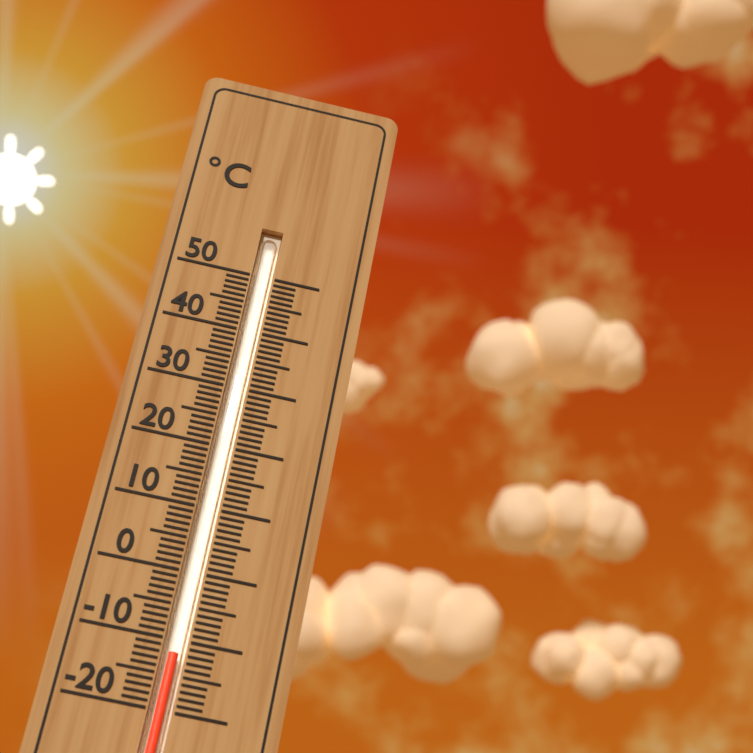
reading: -12 °C
